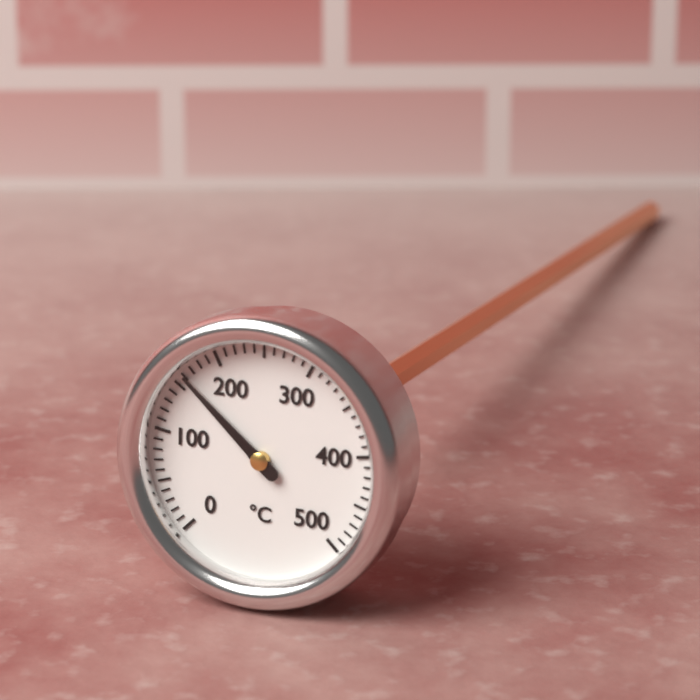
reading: 160 °C
